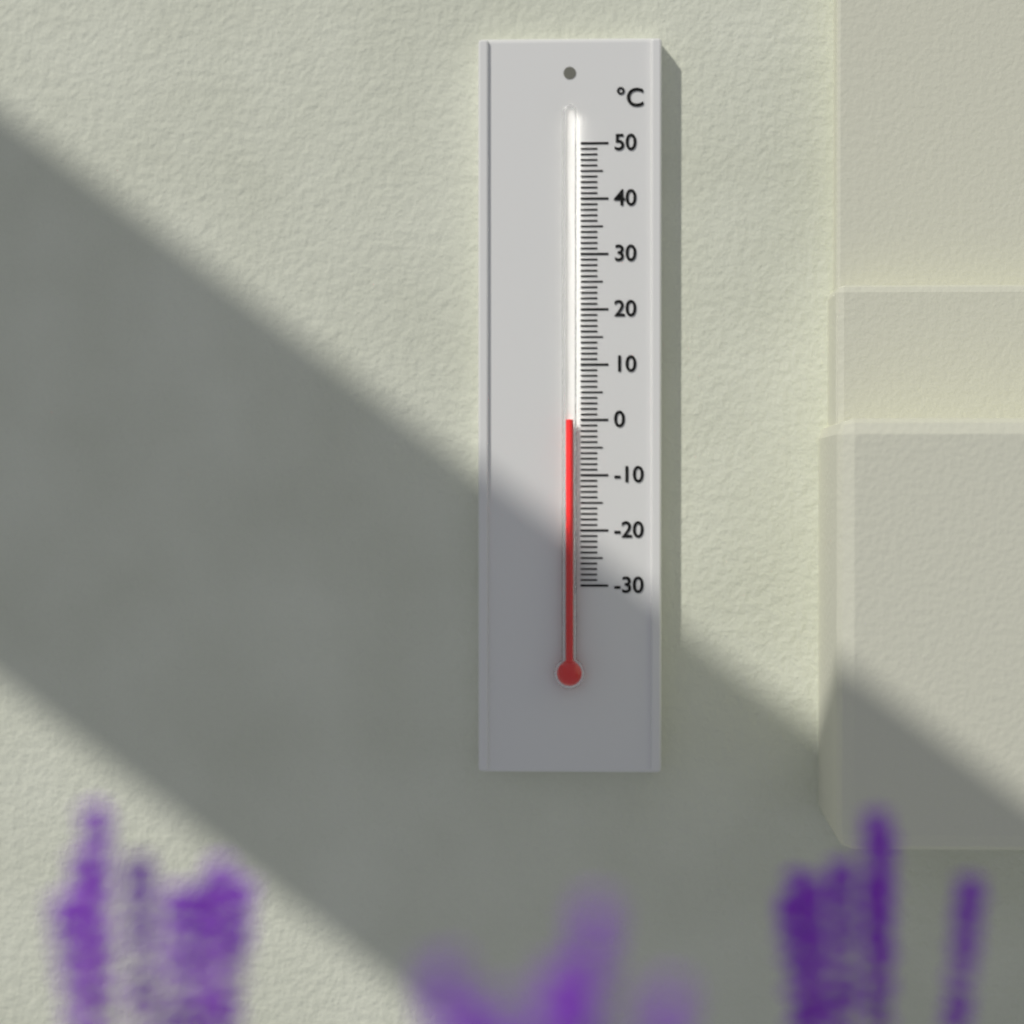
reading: 0 °C
